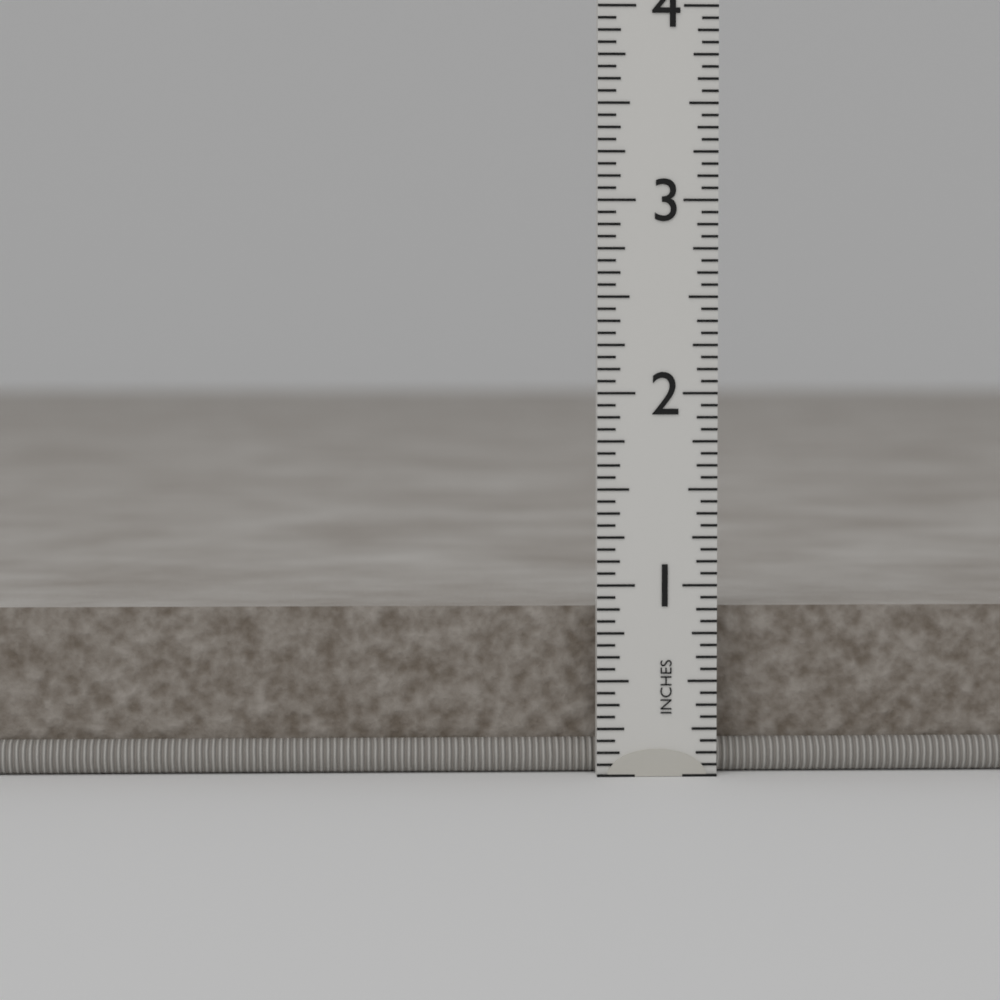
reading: 0.8750 in
